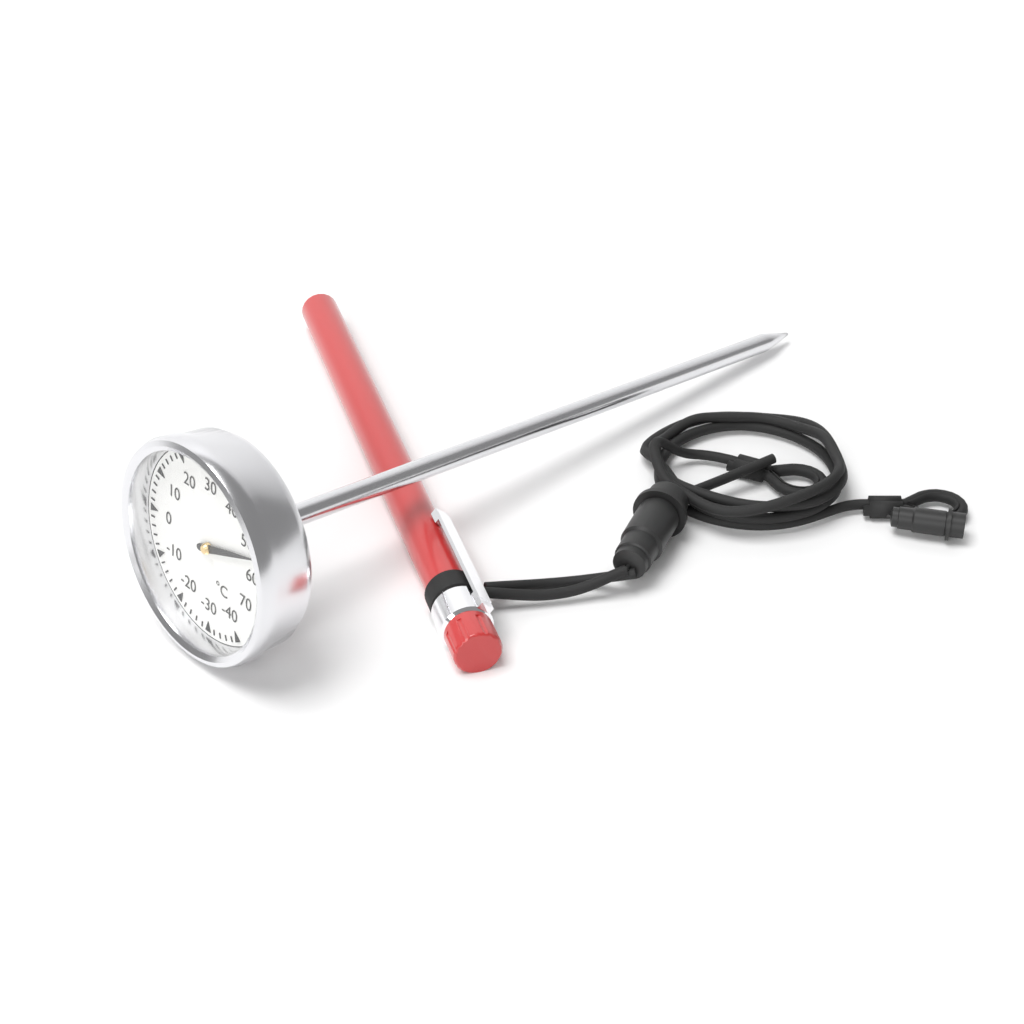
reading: 54 °C
